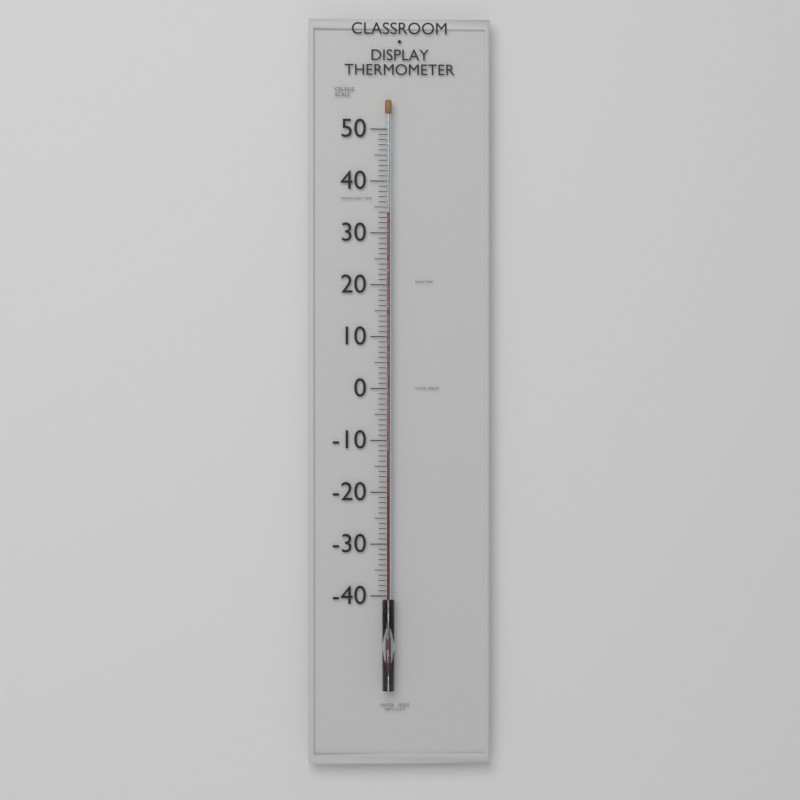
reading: 34 °C
